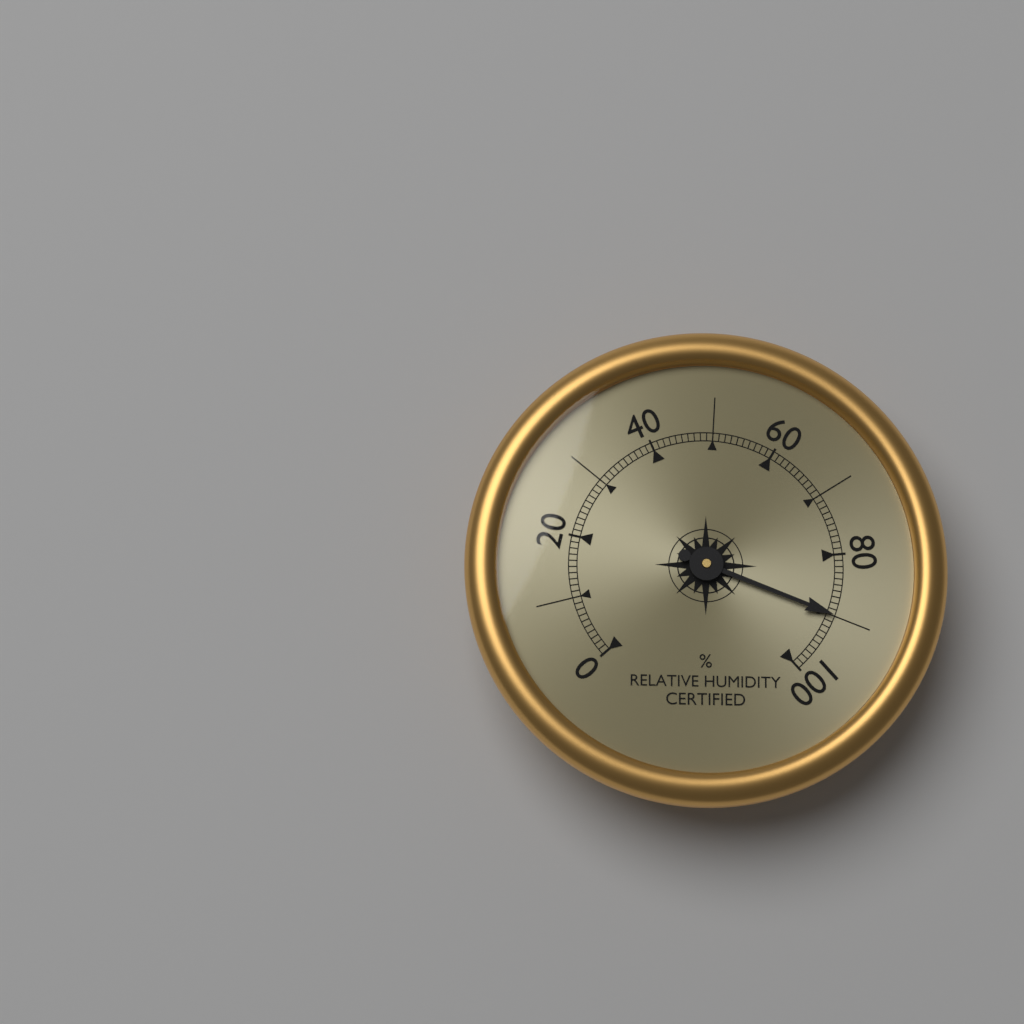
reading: 90 %
